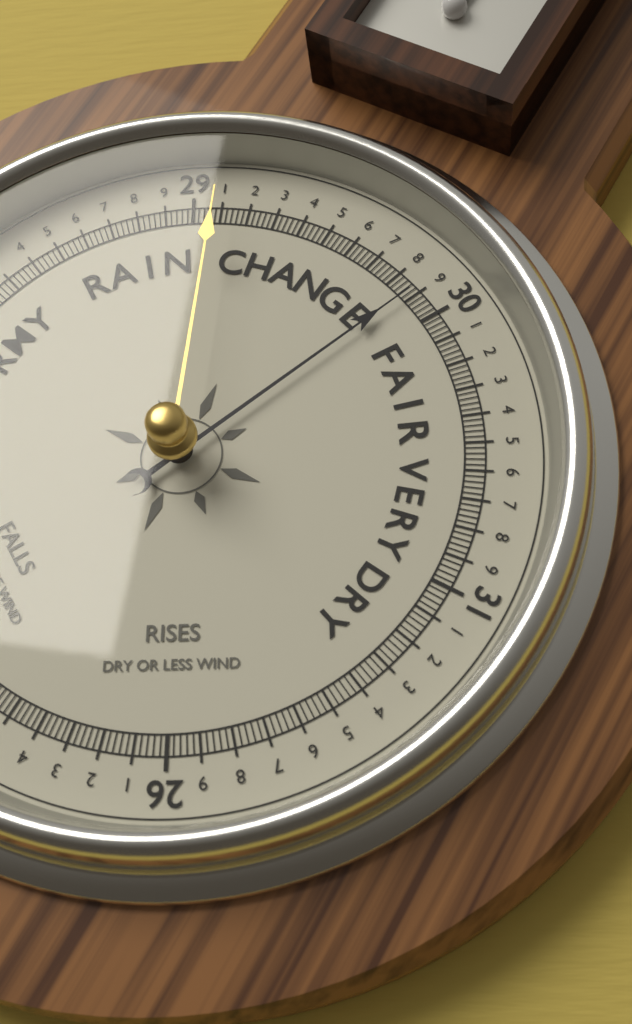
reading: 29.88 (no unit)
